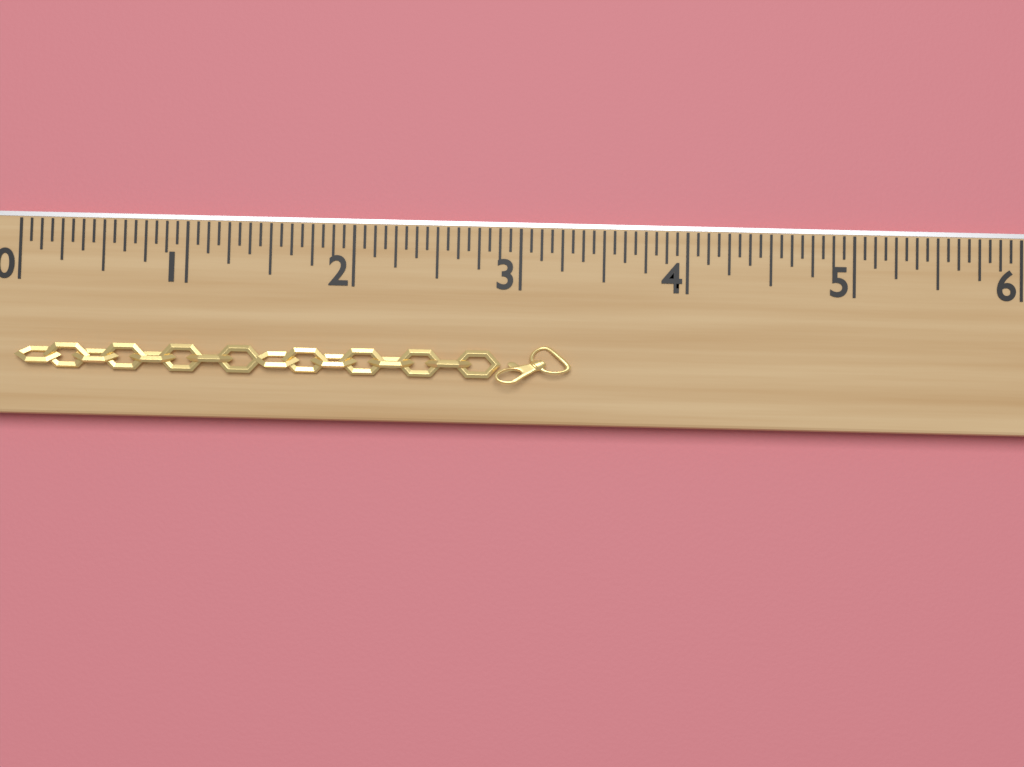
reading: 3.3125 (no unit)
